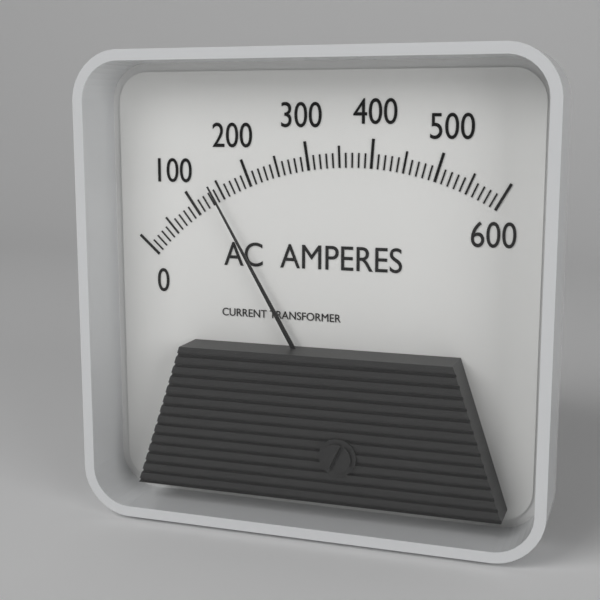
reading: 140 A
